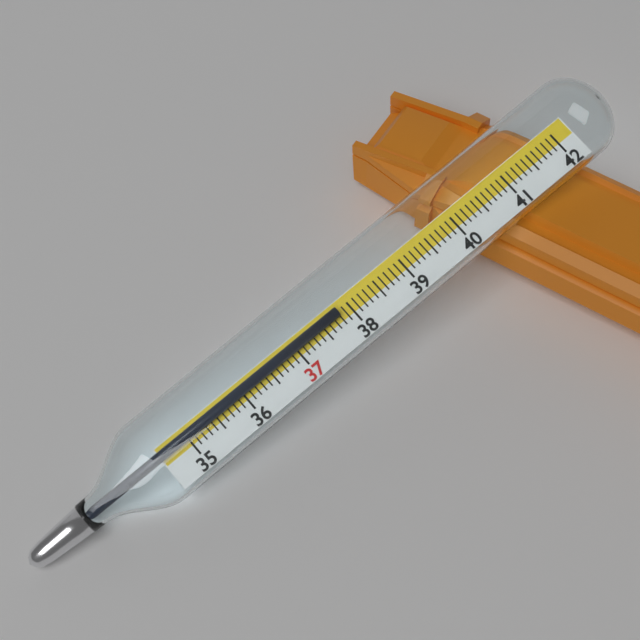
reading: 37.8 (no unit)
